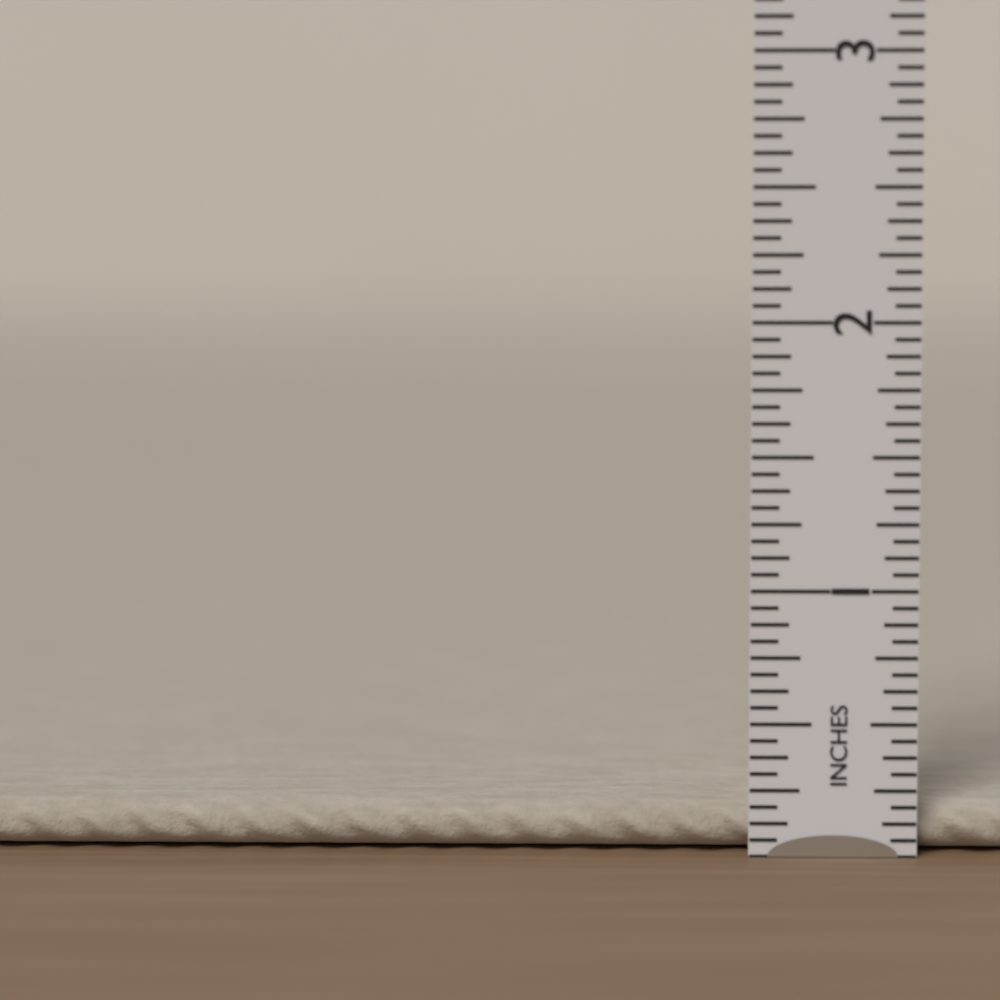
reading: 0.1875 in
